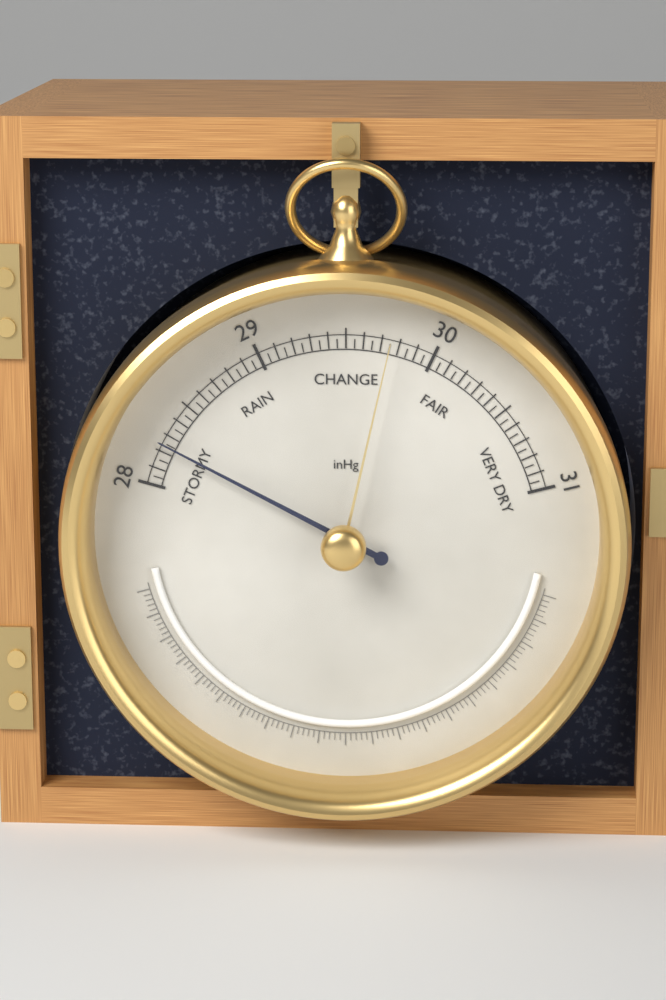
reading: 28.25 inHg
